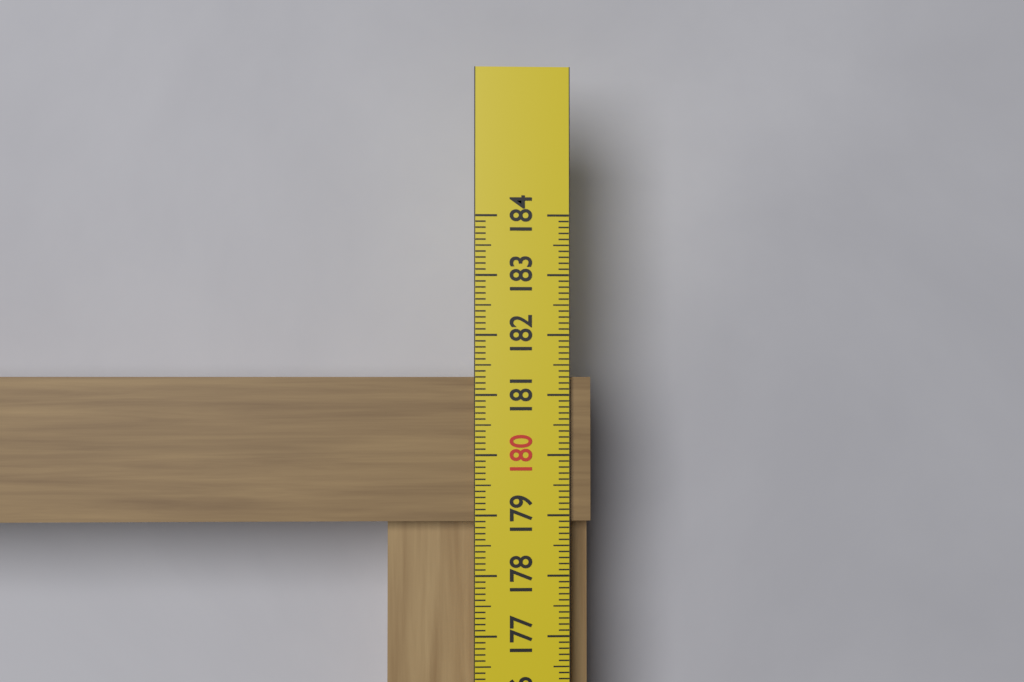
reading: 181.3 cm
